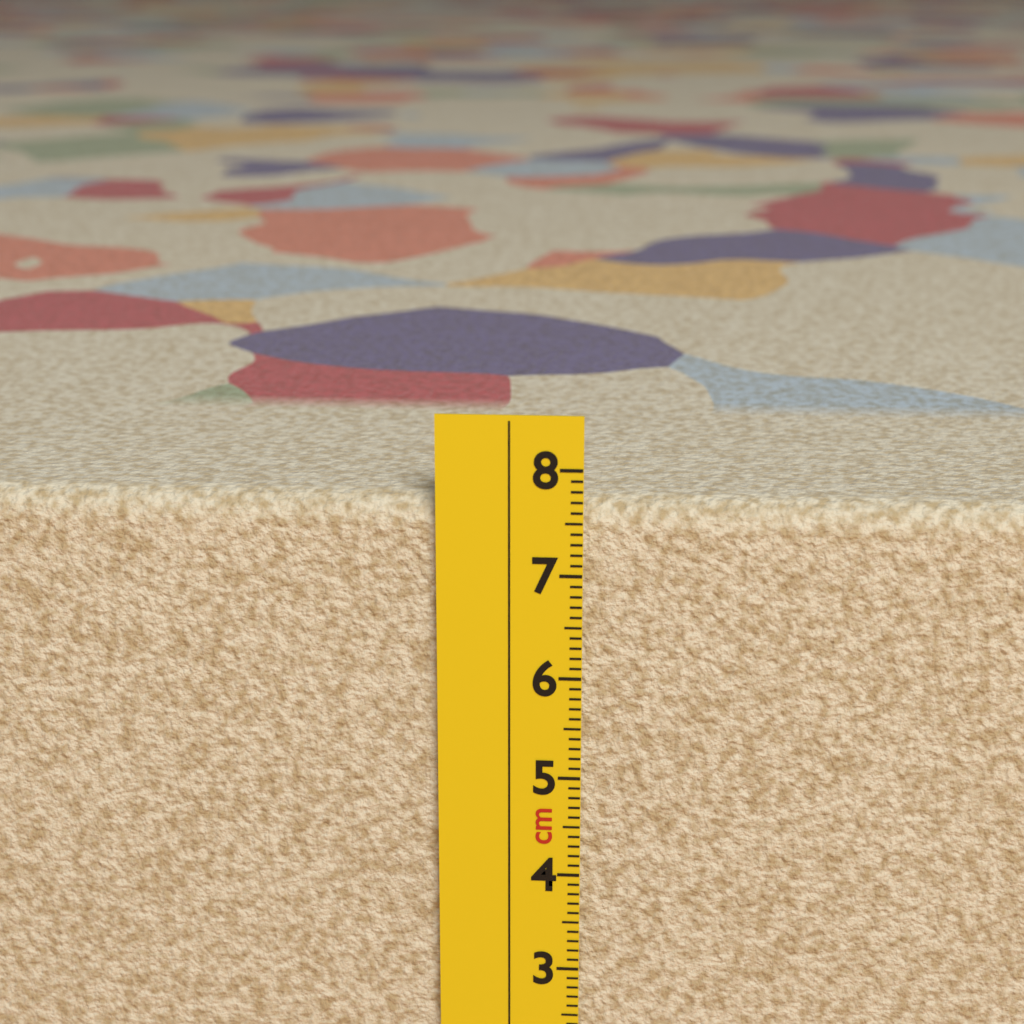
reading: 7.7 cm
